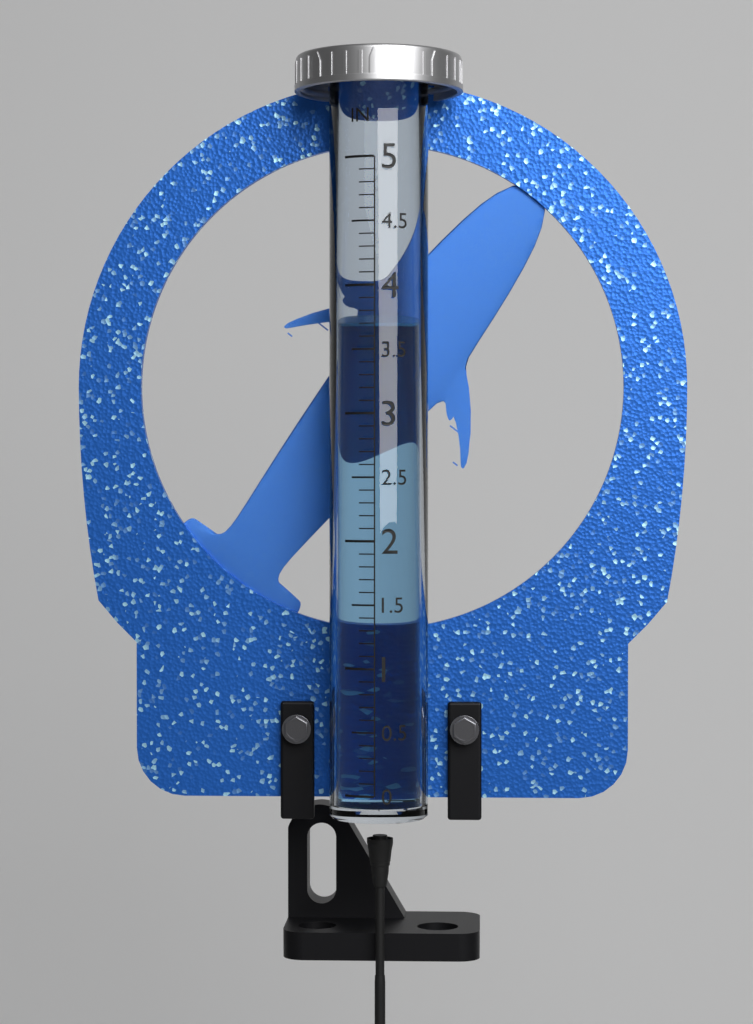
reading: 3.7 in
